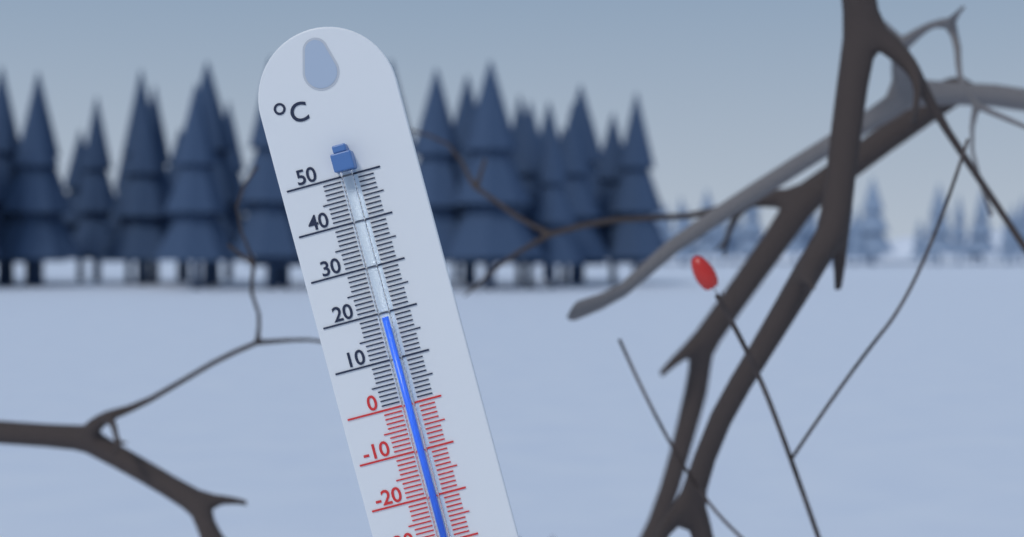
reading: 19 °C
